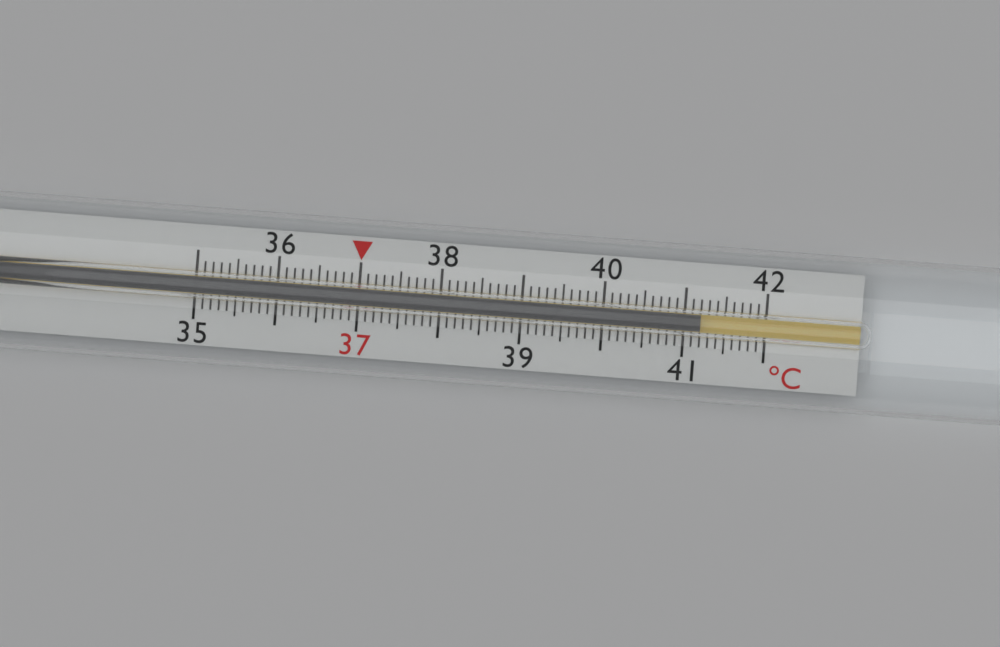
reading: 41.2 °C
